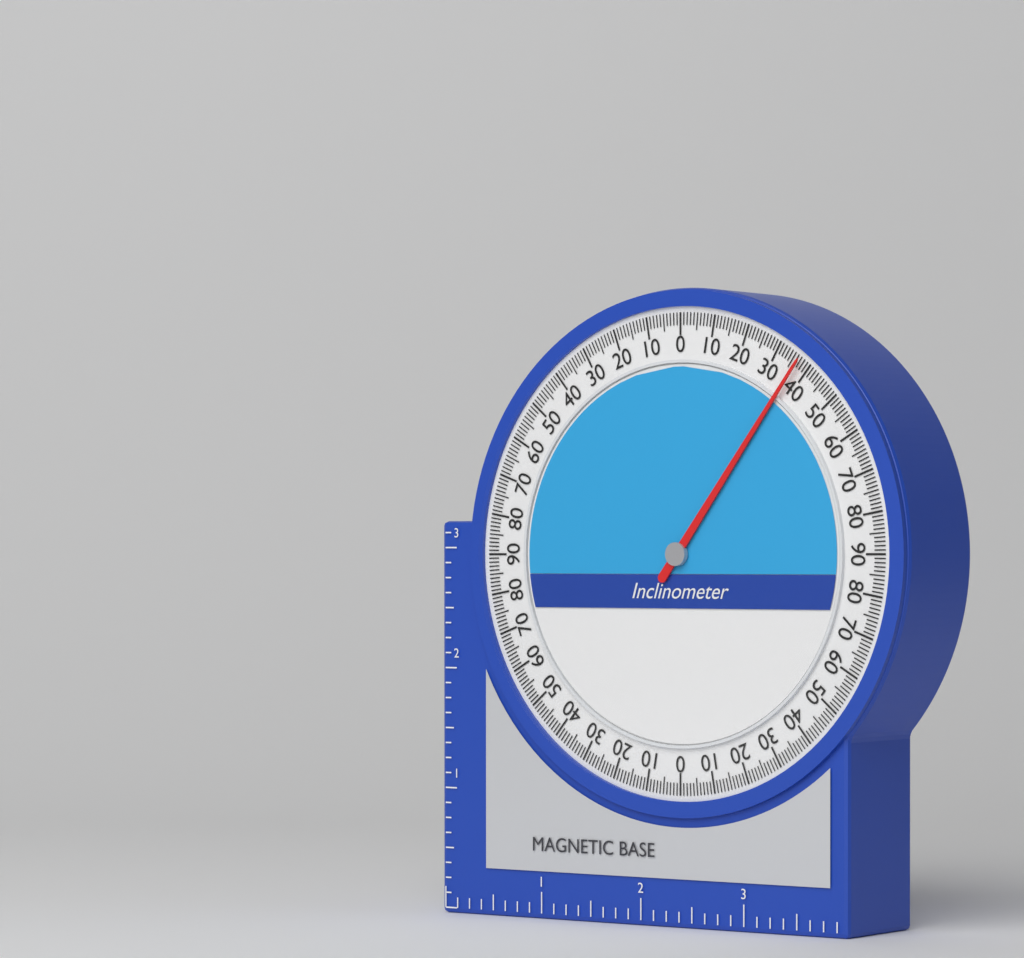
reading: 37 (no unit)
